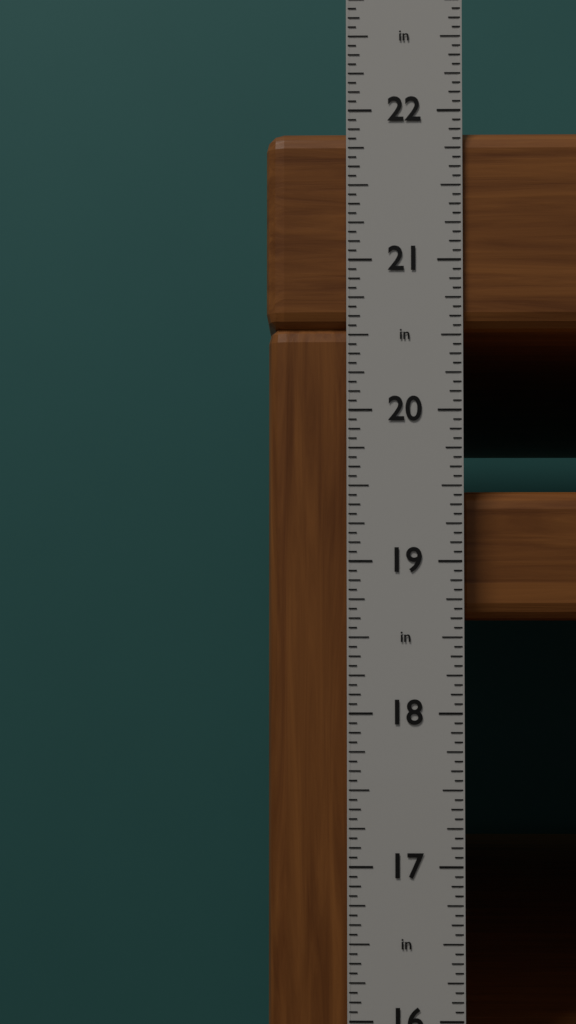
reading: 21.8750 in
